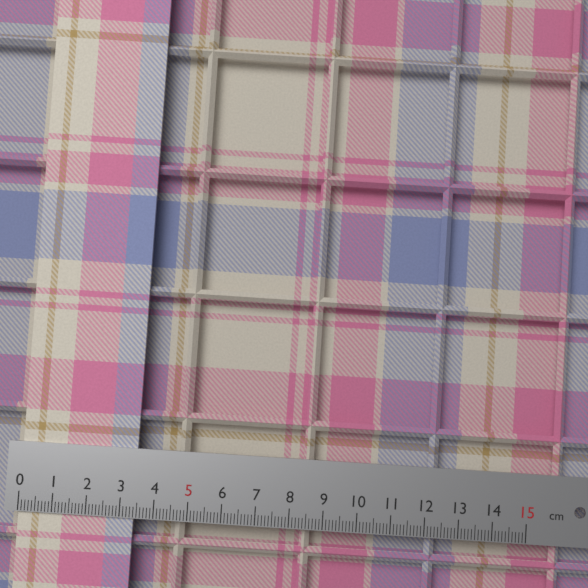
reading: 3.4 cm
